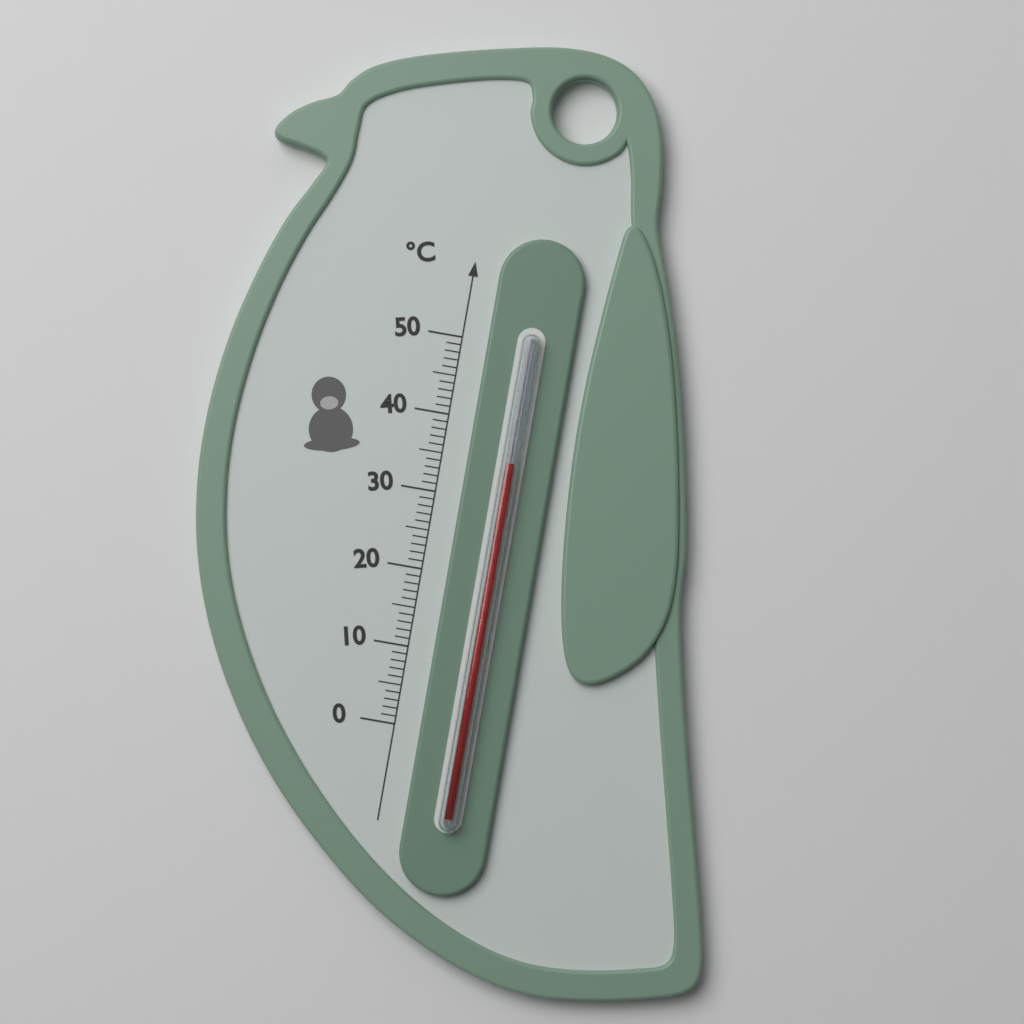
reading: 35 °C
